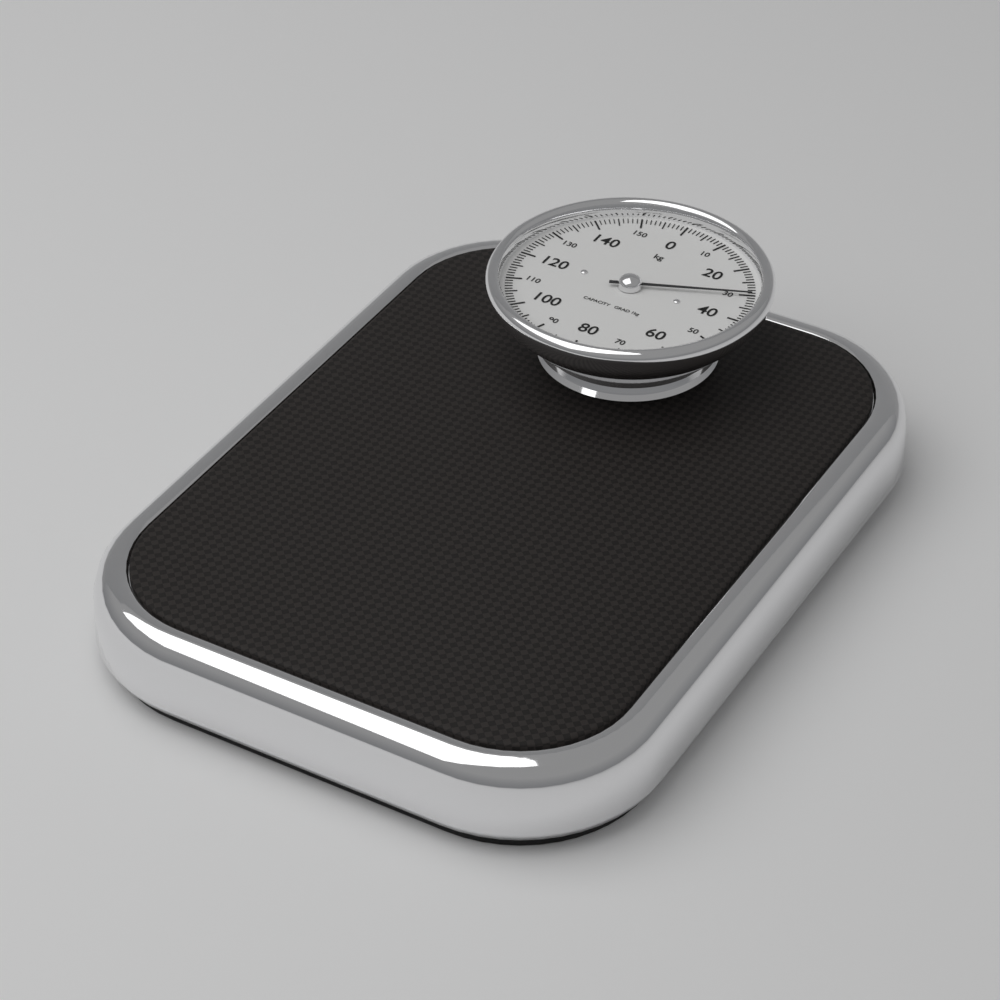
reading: 30 kg
